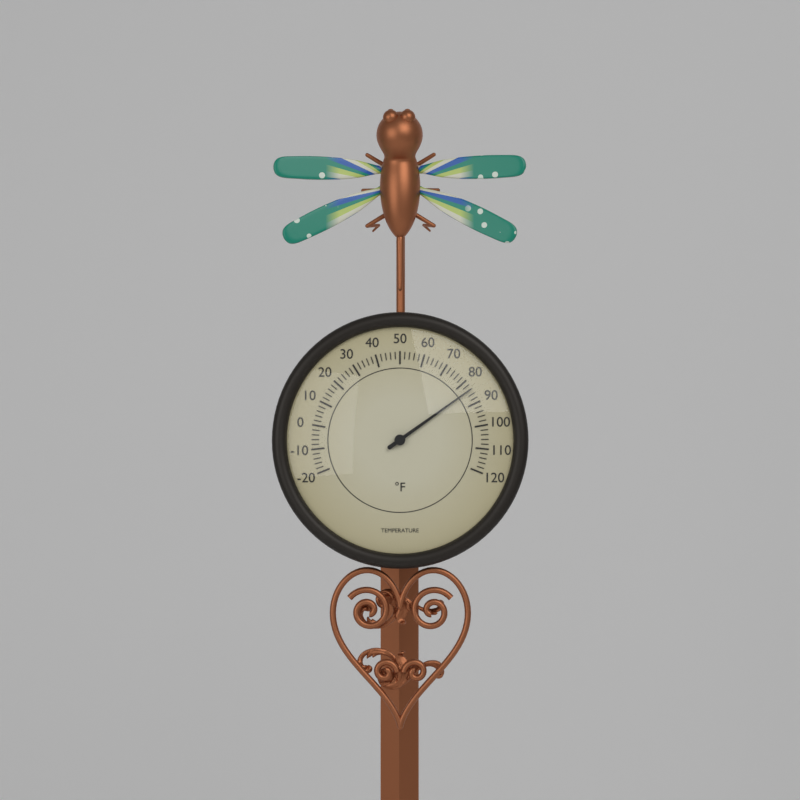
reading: 84 °F
